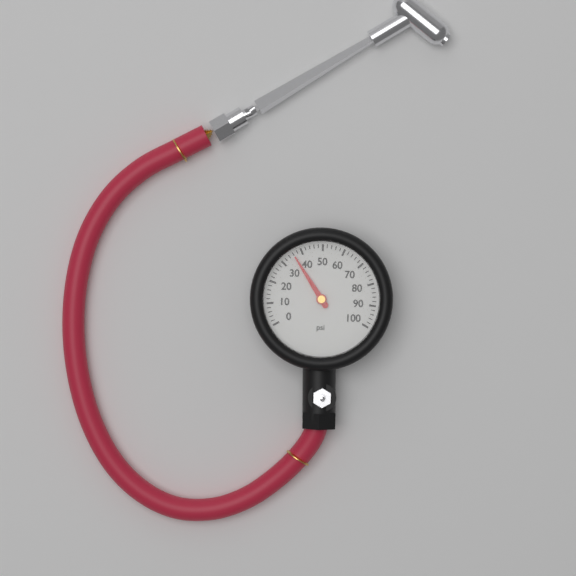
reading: 36 psi
